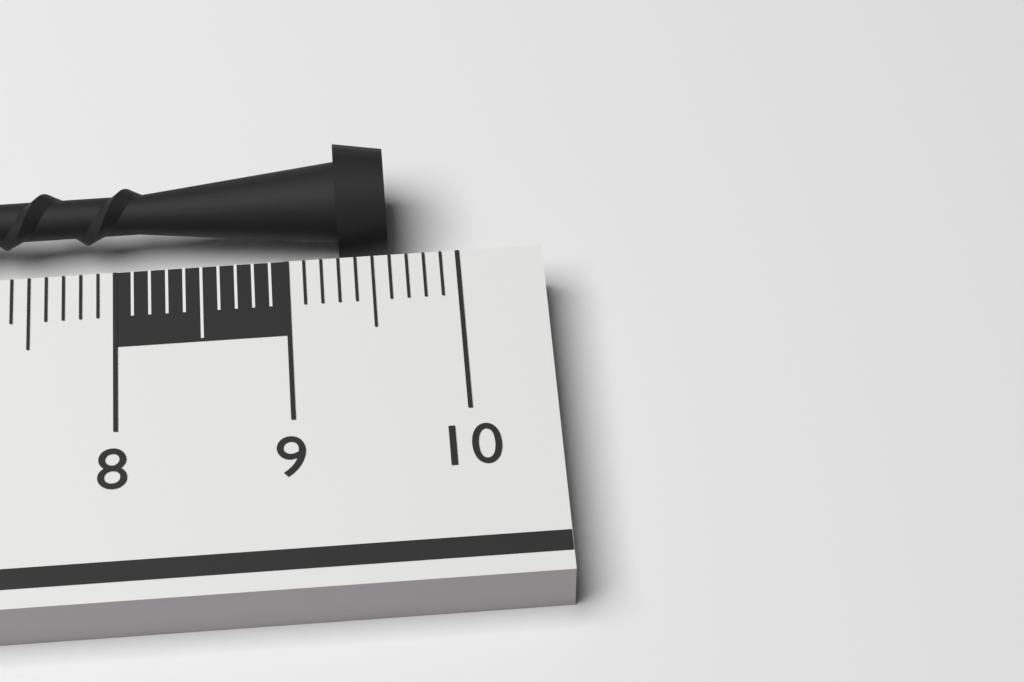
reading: 9.6 cm
